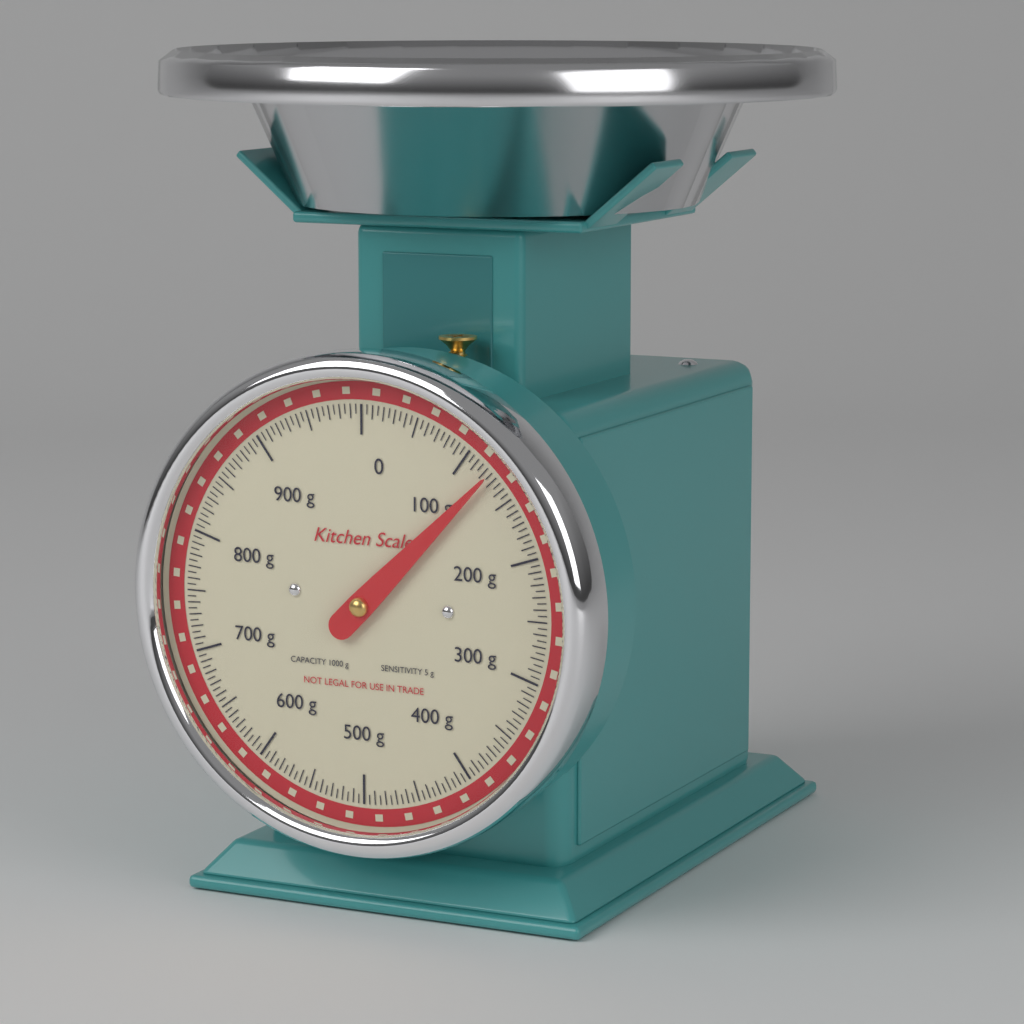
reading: 125 g
